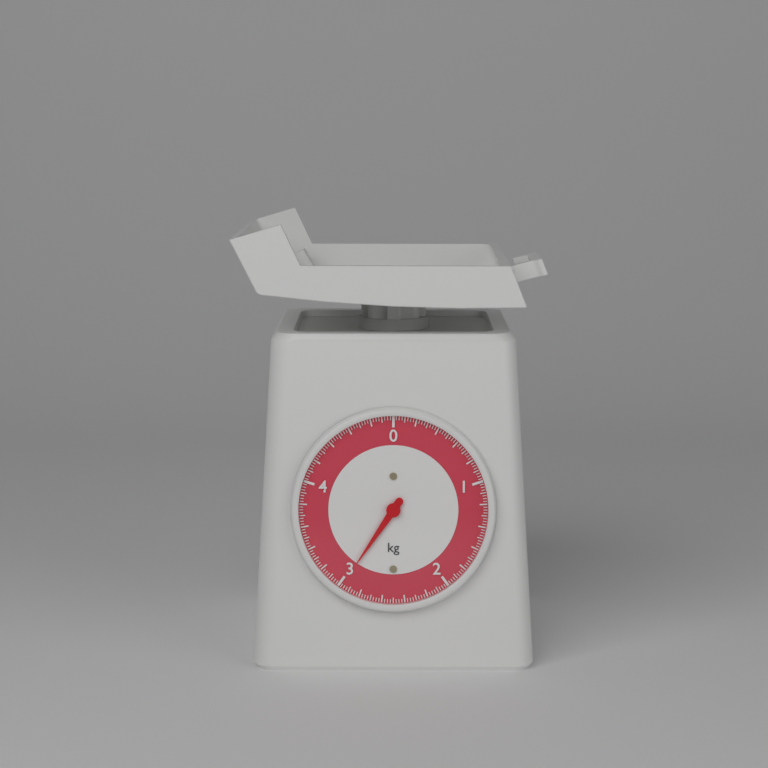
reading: 2.975 kg
